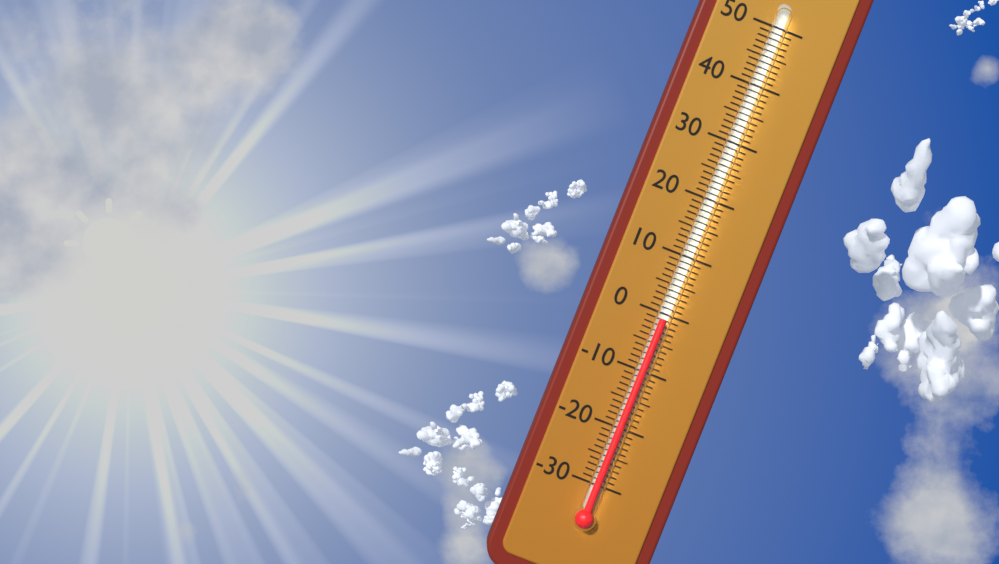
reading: -1 °C
